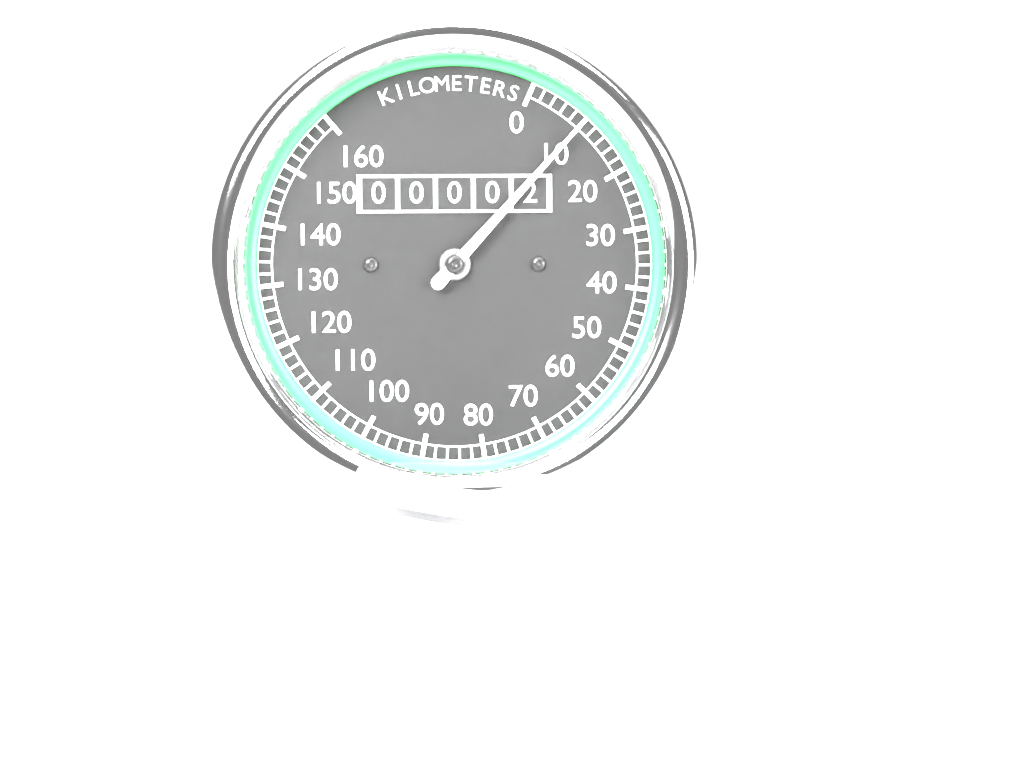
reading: 10 km/h
